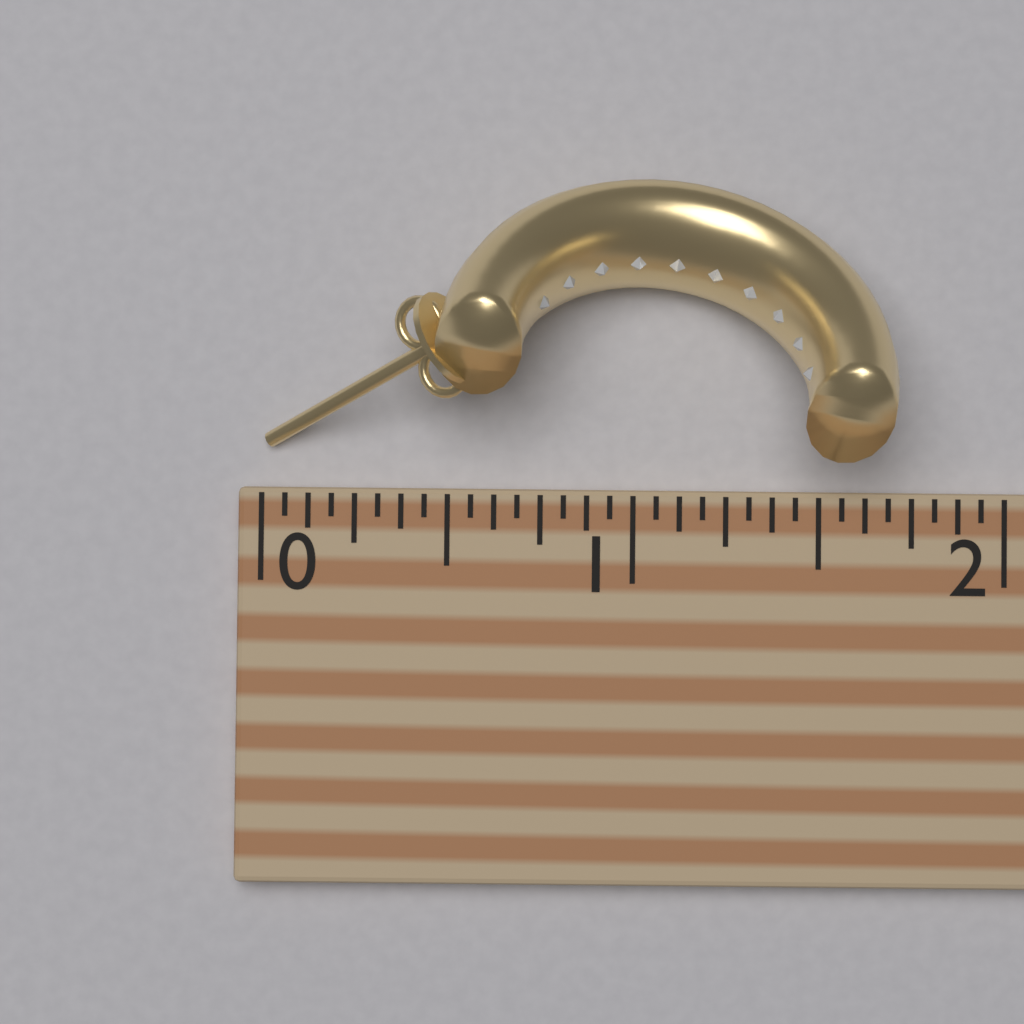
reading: 1.6875 (no unit)
